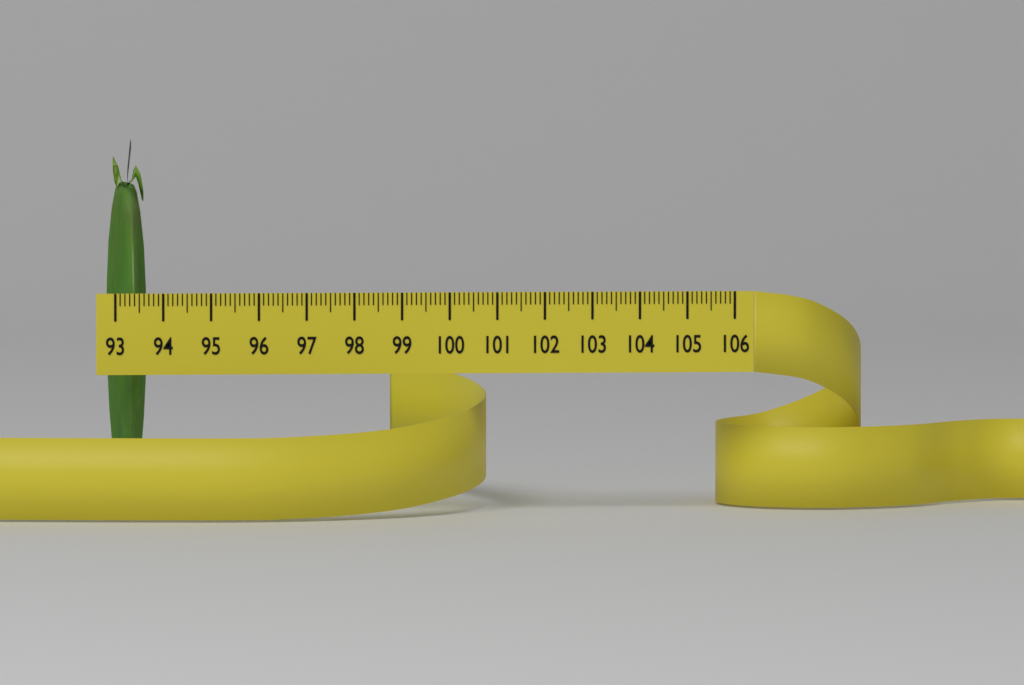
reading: 93.8 (no unit)
